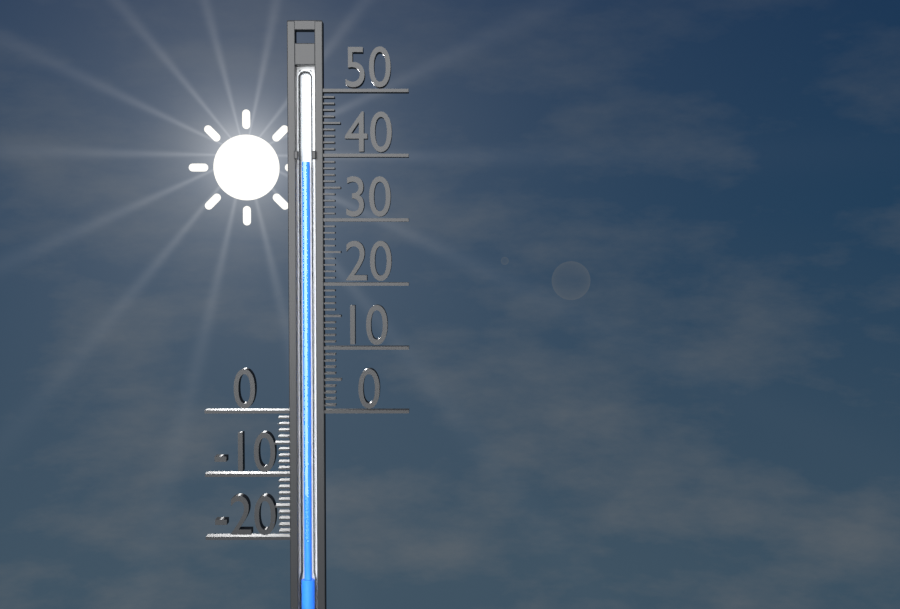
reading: 39 (no unit)
